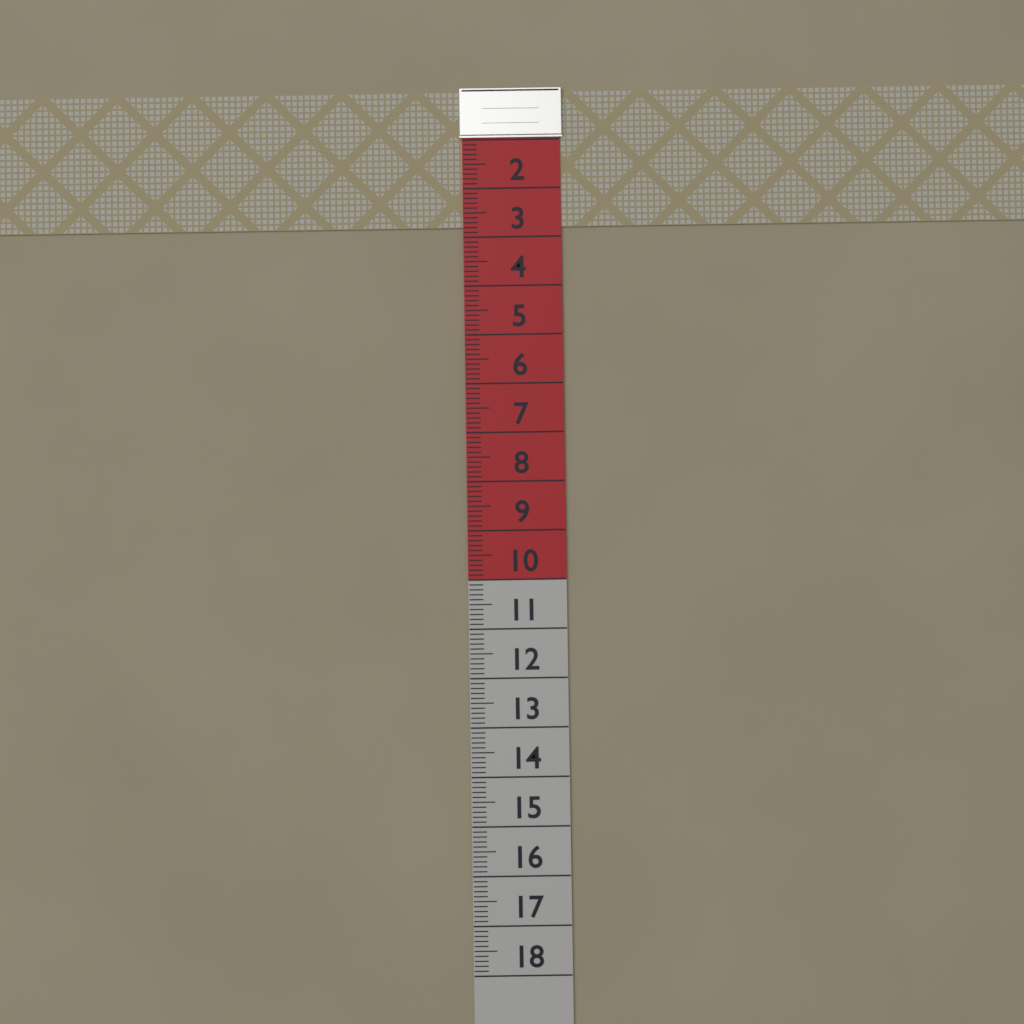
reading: 2.8 (no unit)
